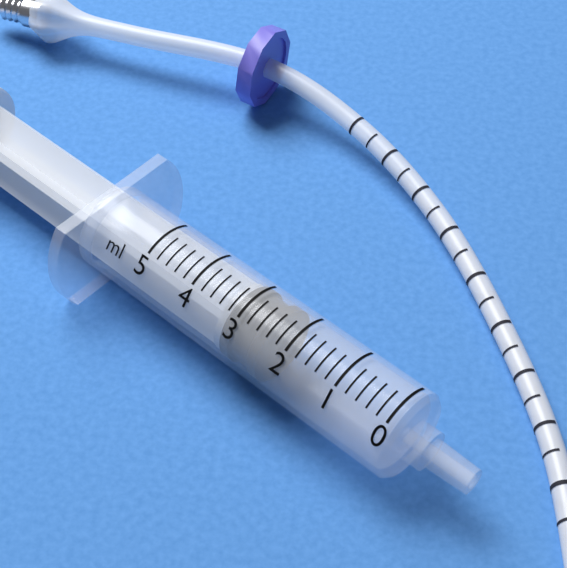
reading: 2.4 ml
